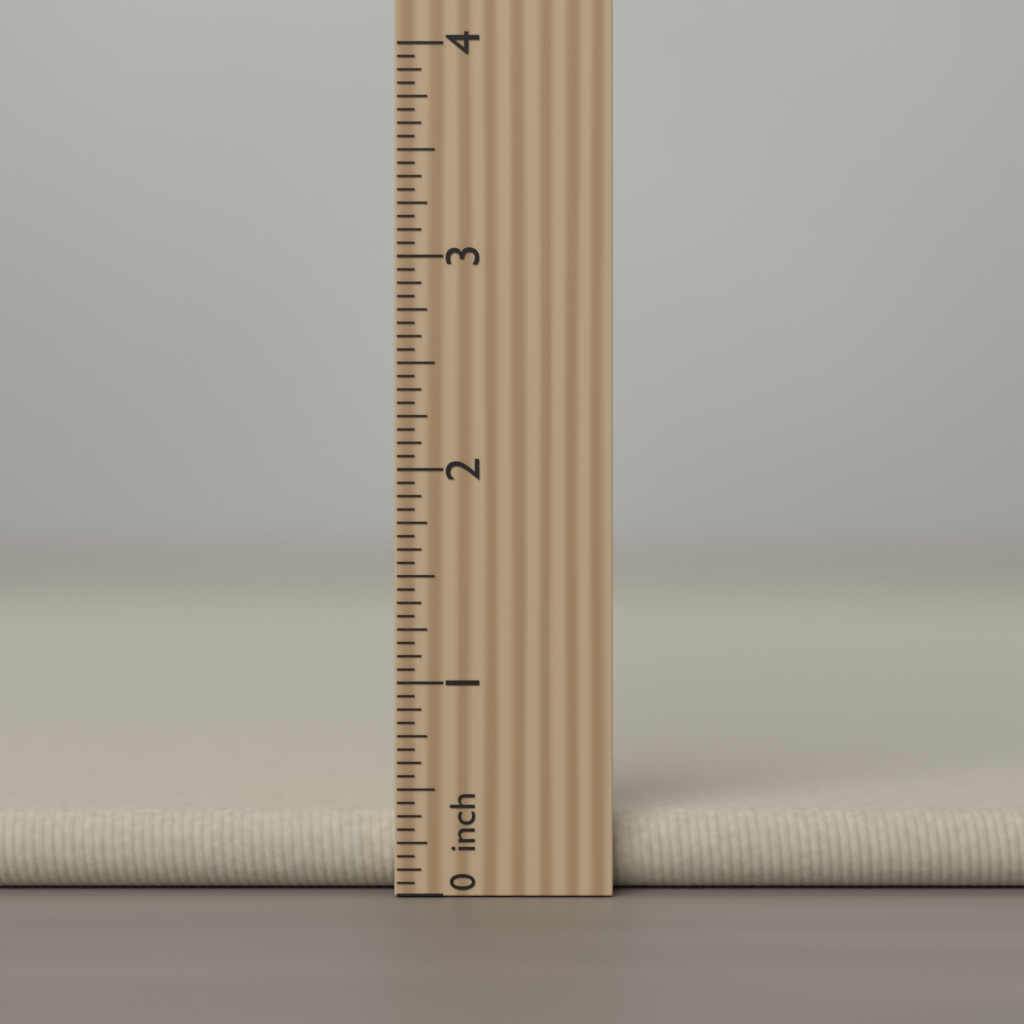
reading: 0.3750 inch
